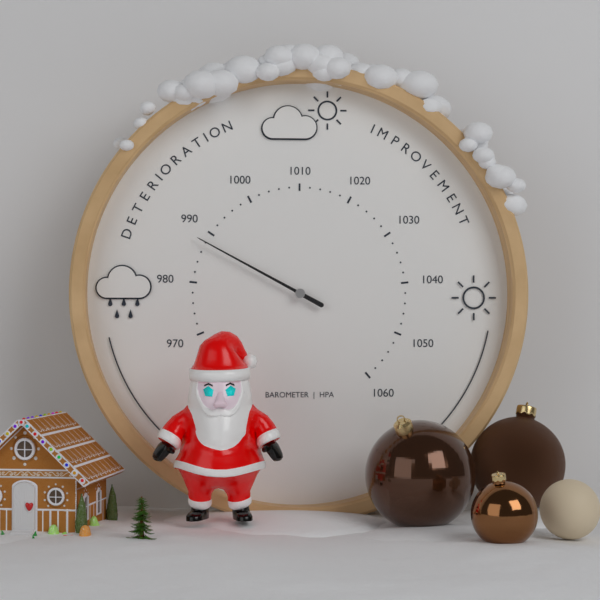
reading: 988 hPa
